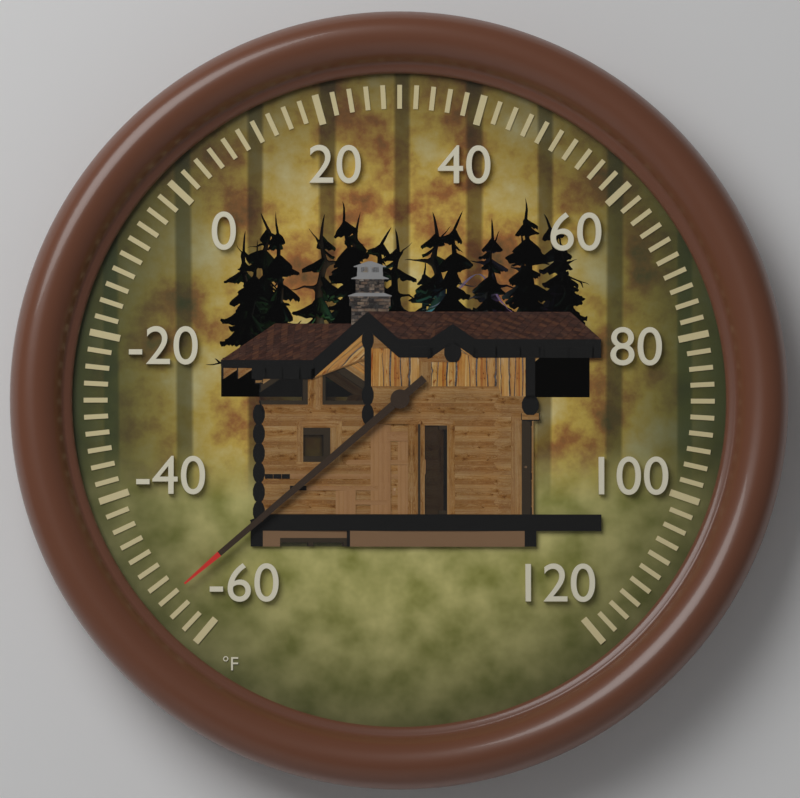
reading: -54 °F
